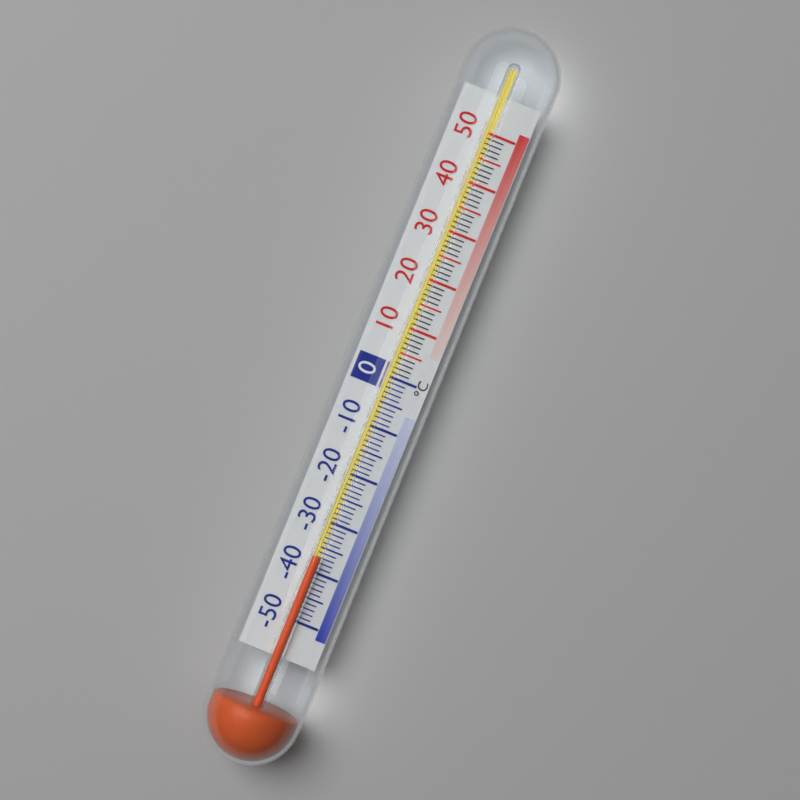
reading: -37 °C
